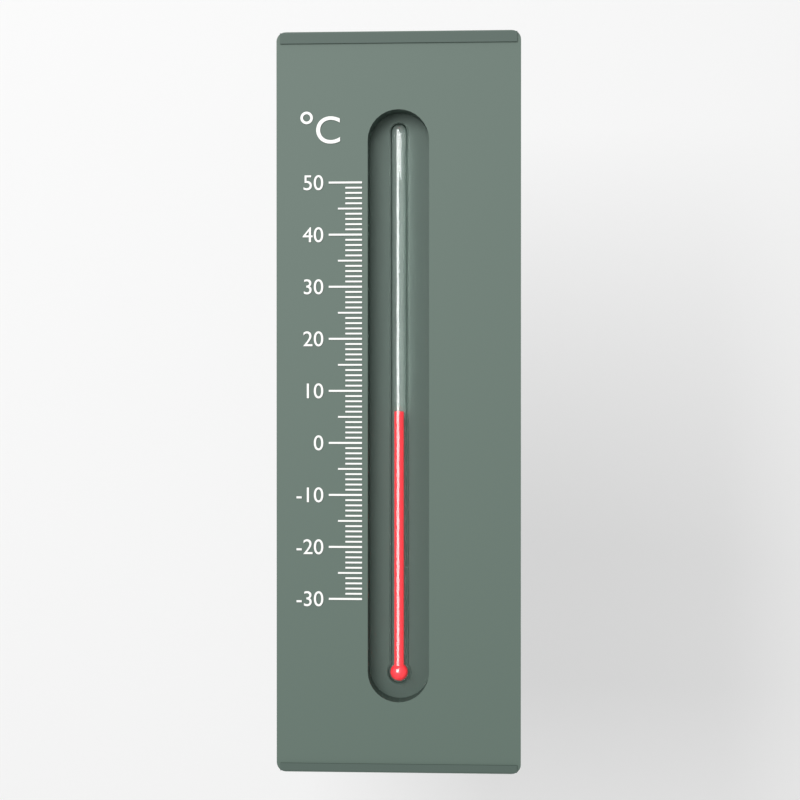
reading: 6 °C
